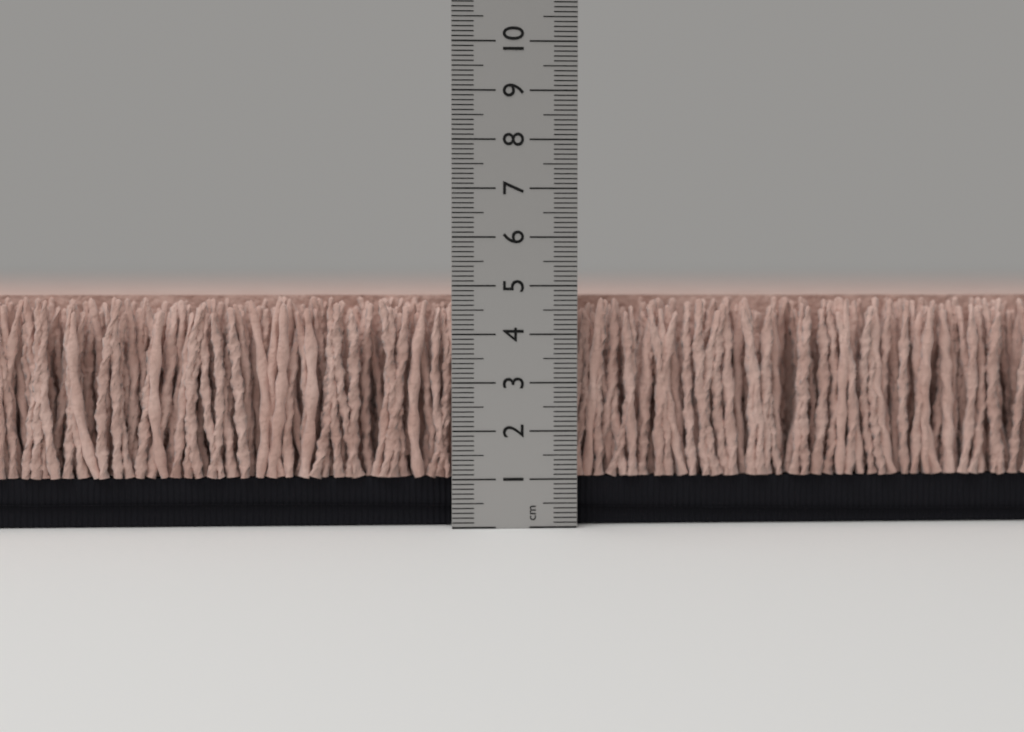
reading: 4.8 cm
